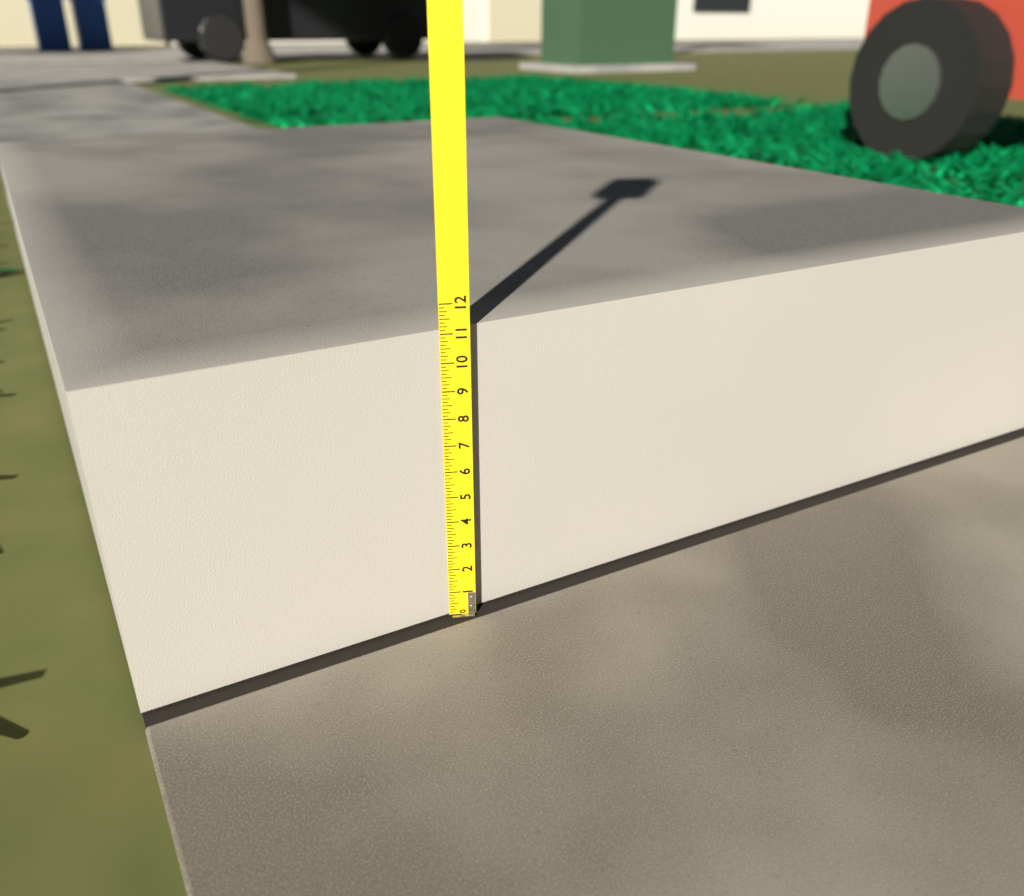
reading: 11.125 (no unit)
